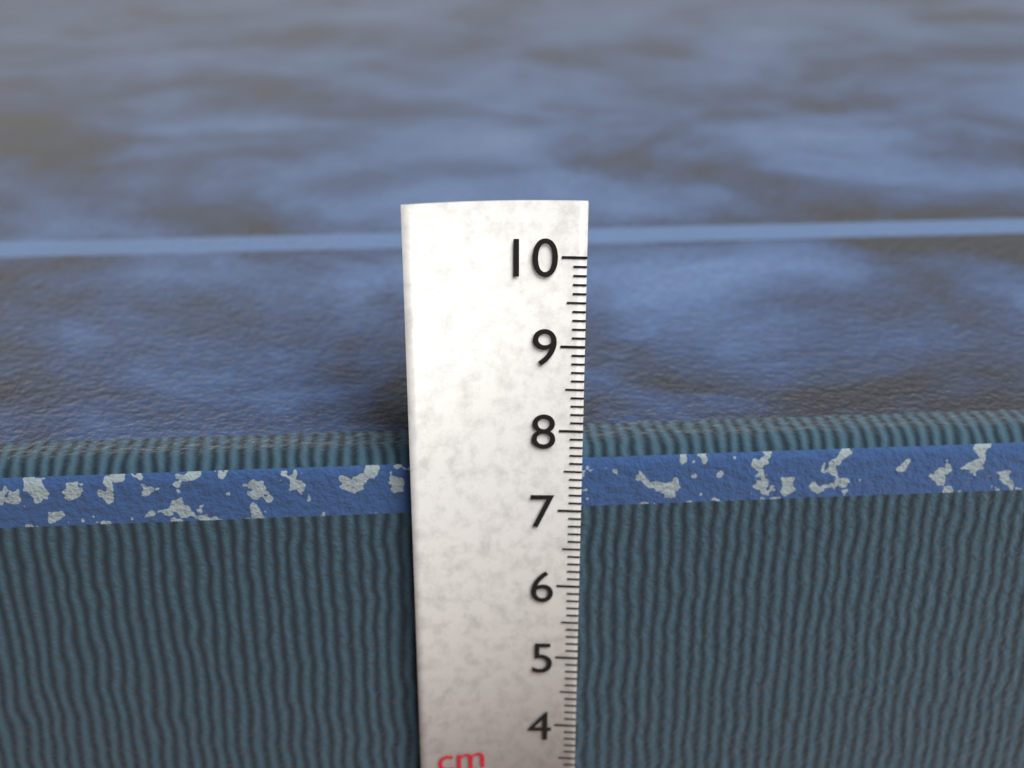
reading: 7.7 cm
